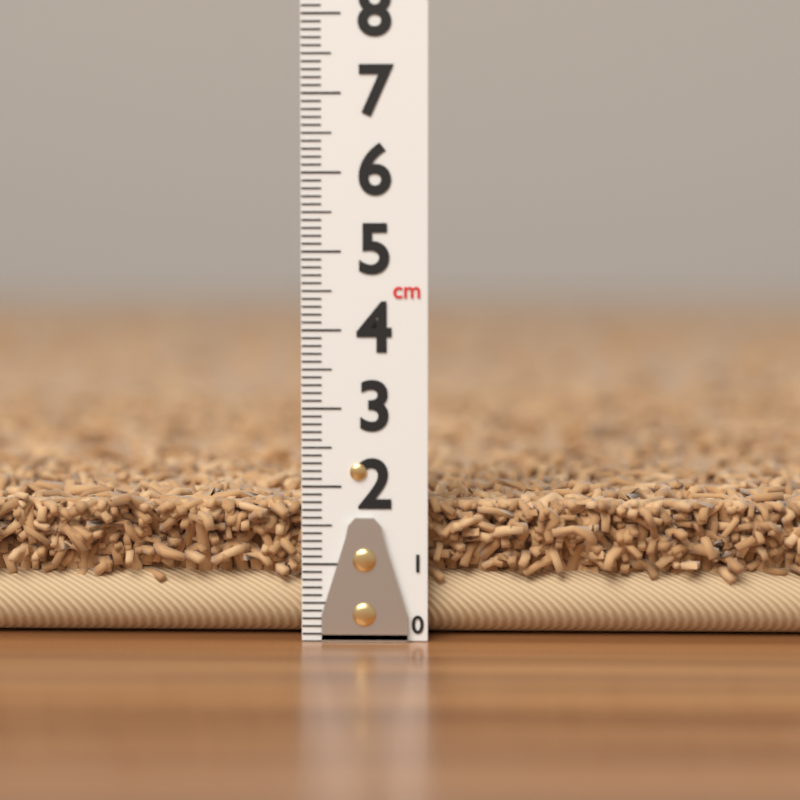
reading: 2.0 cm
